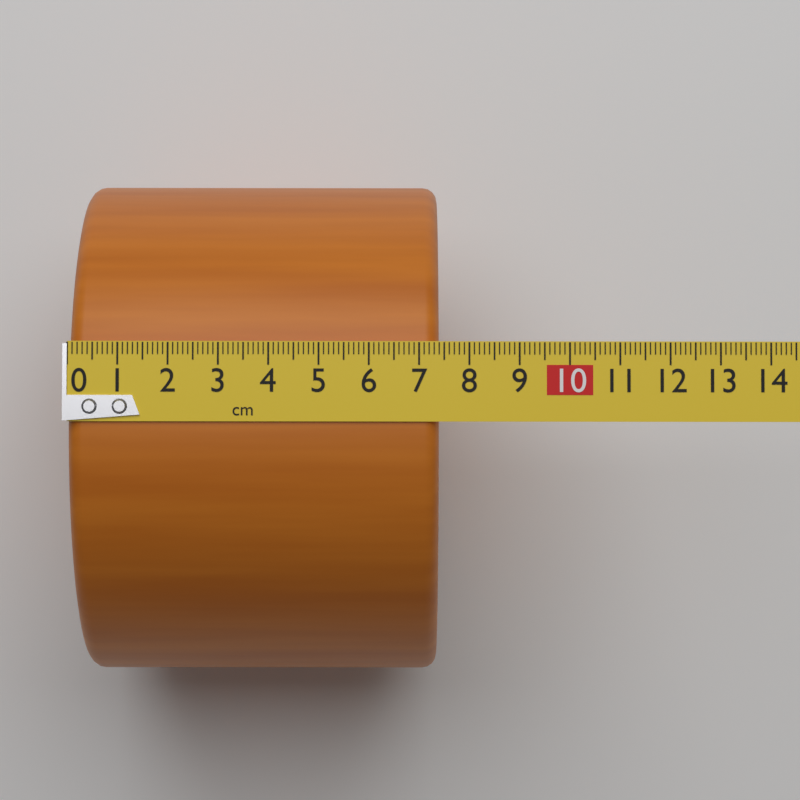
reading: 7.4 cm
